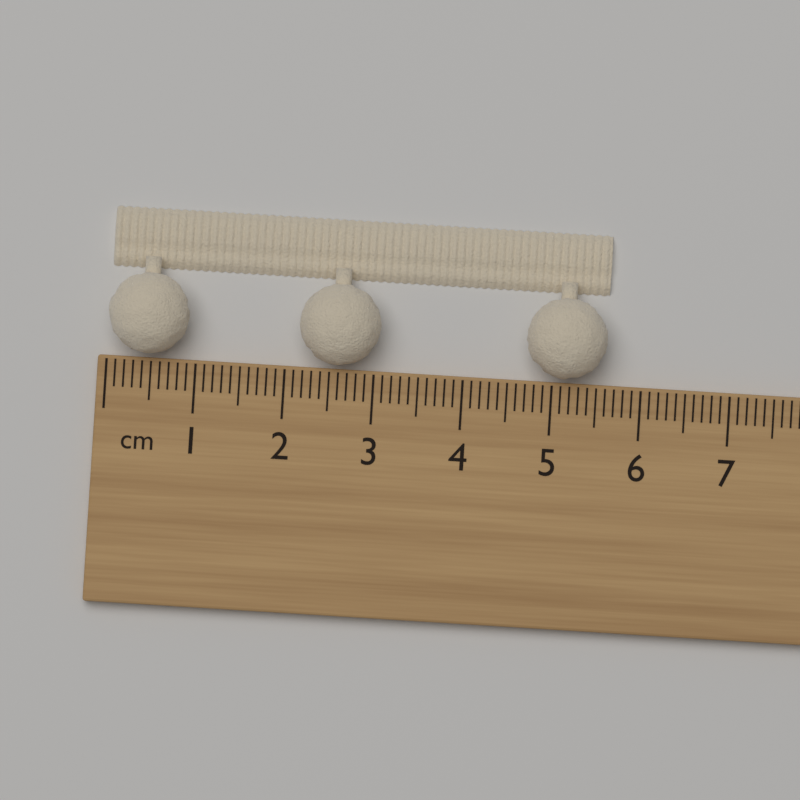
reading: 5.6 cm
